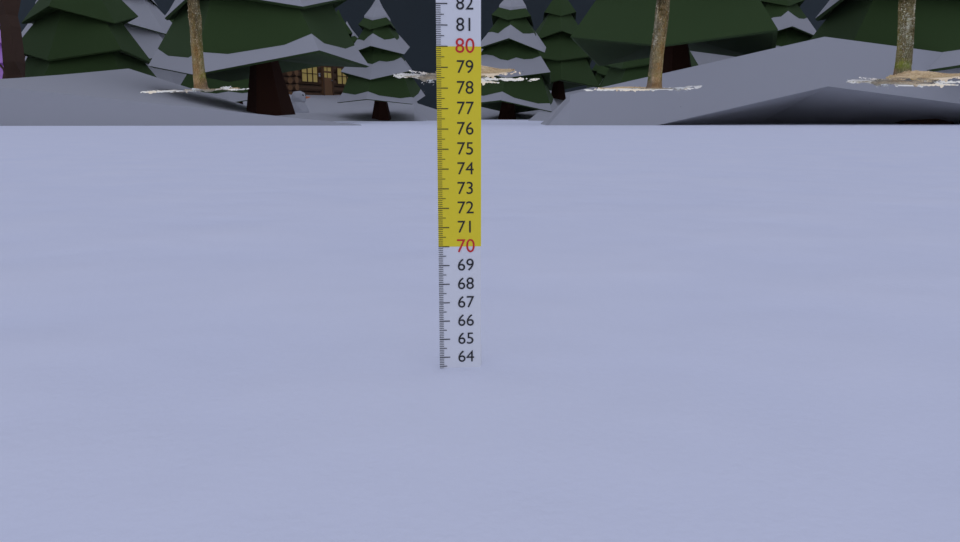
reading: 63.4 cm
